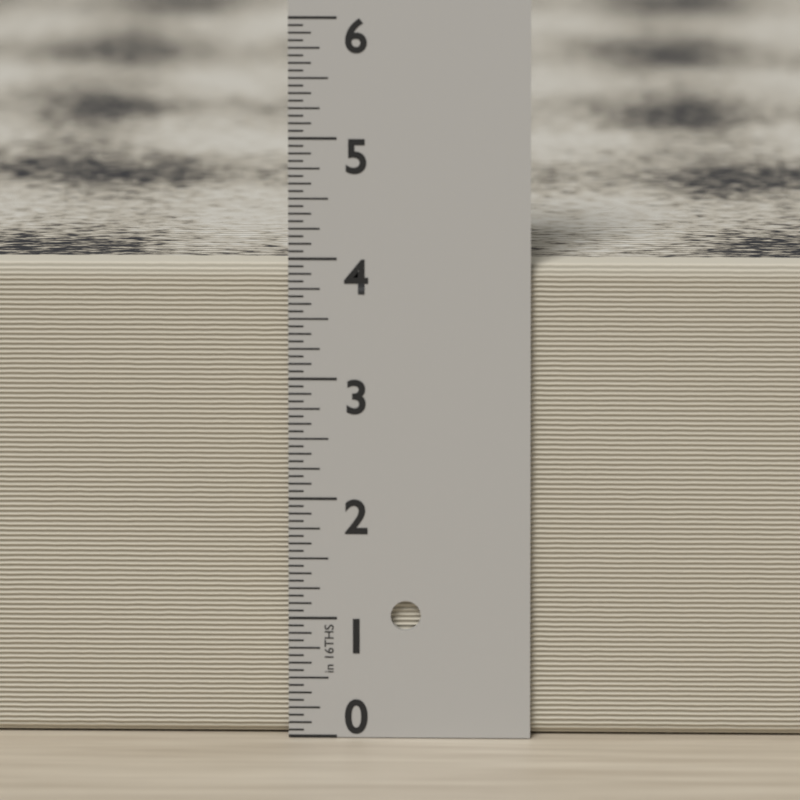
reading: 3.9375 in
